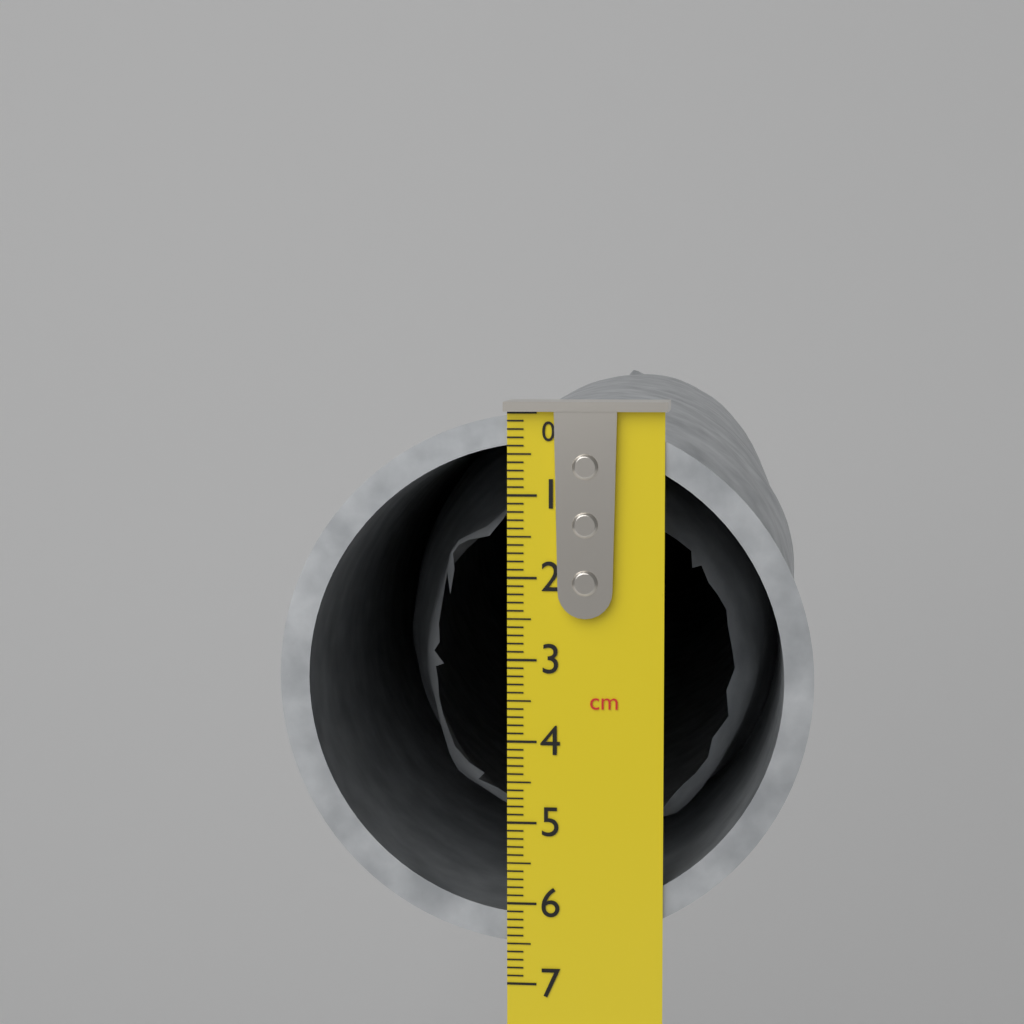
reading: 6.5 cm
